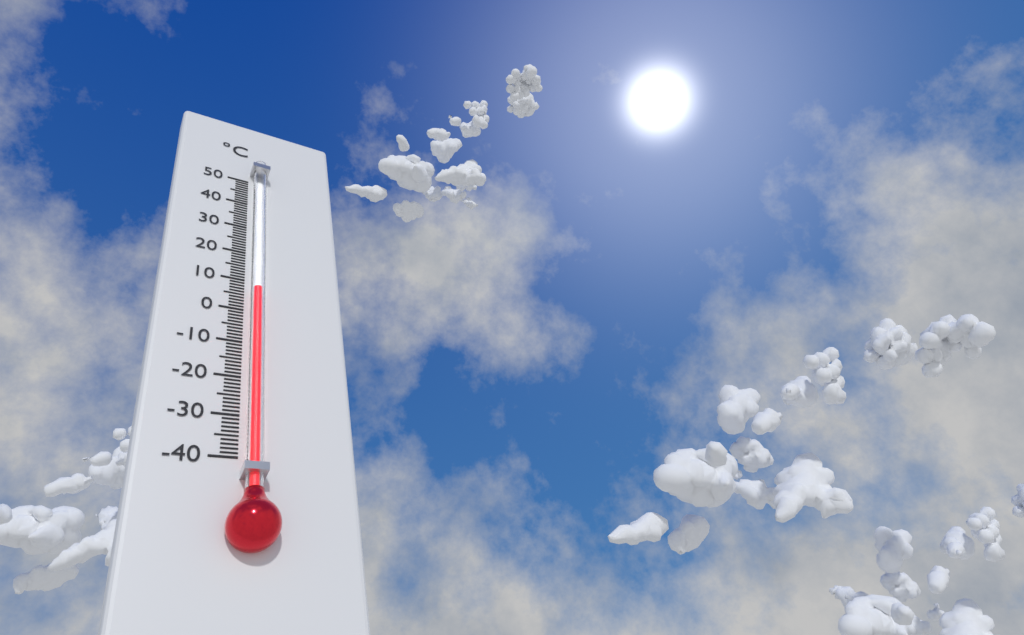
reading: 6 °C
